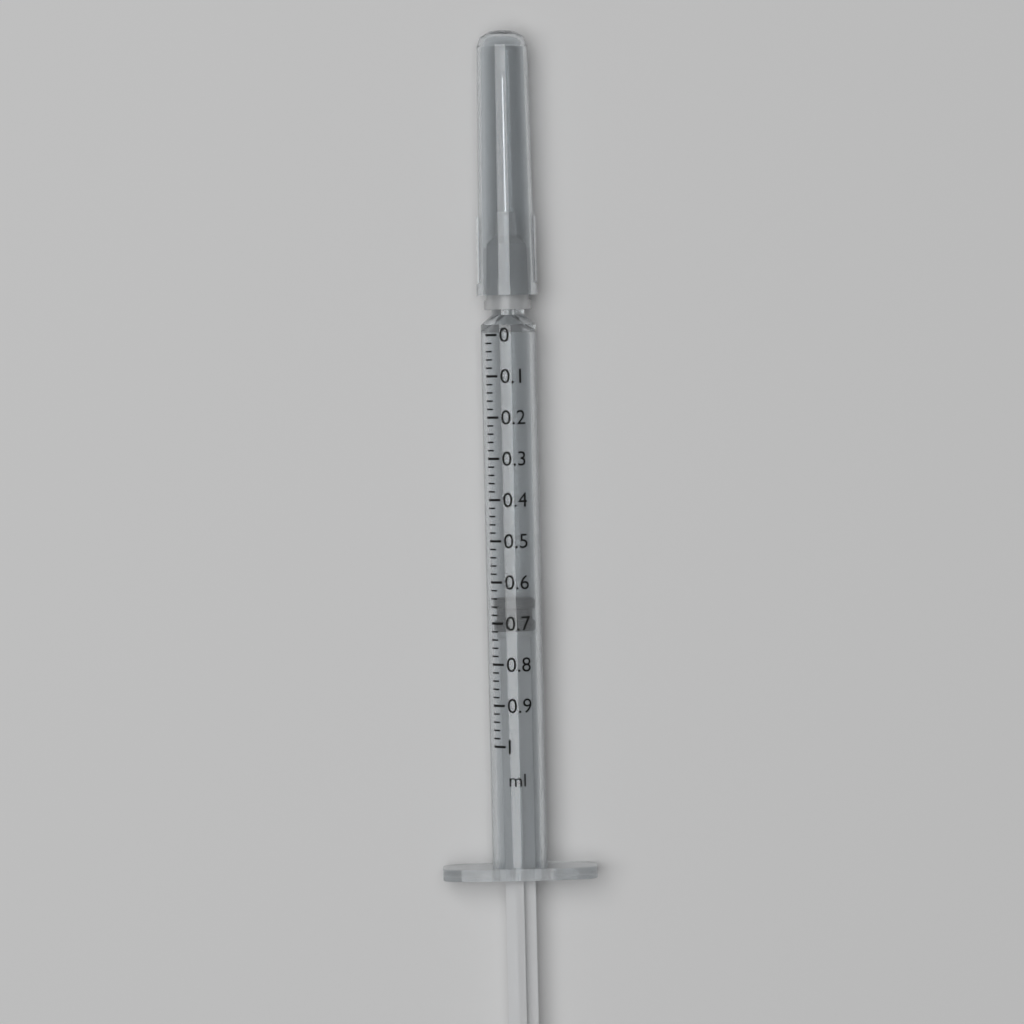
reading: 0.64 ml
